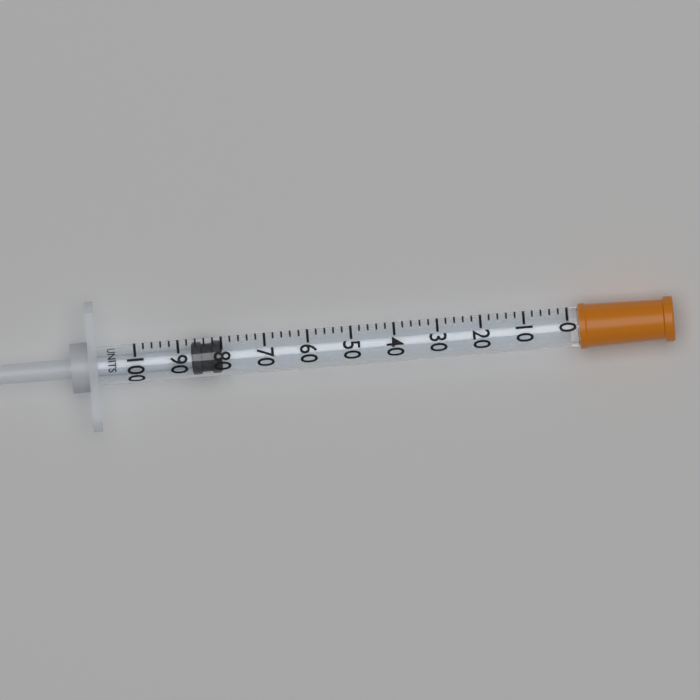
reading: 80 units
